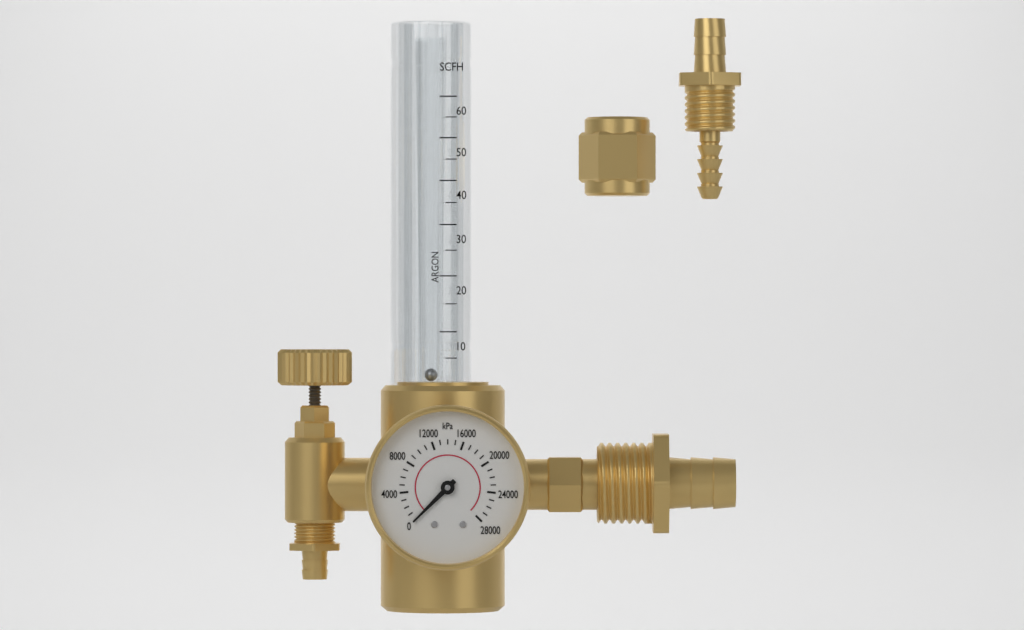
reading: 0 kPa
